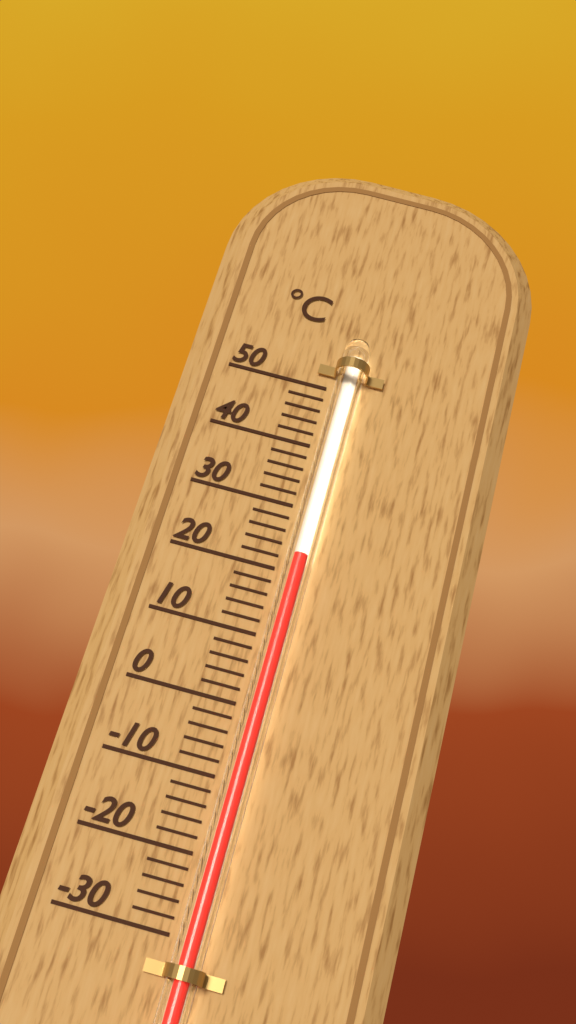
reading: 22 °C
